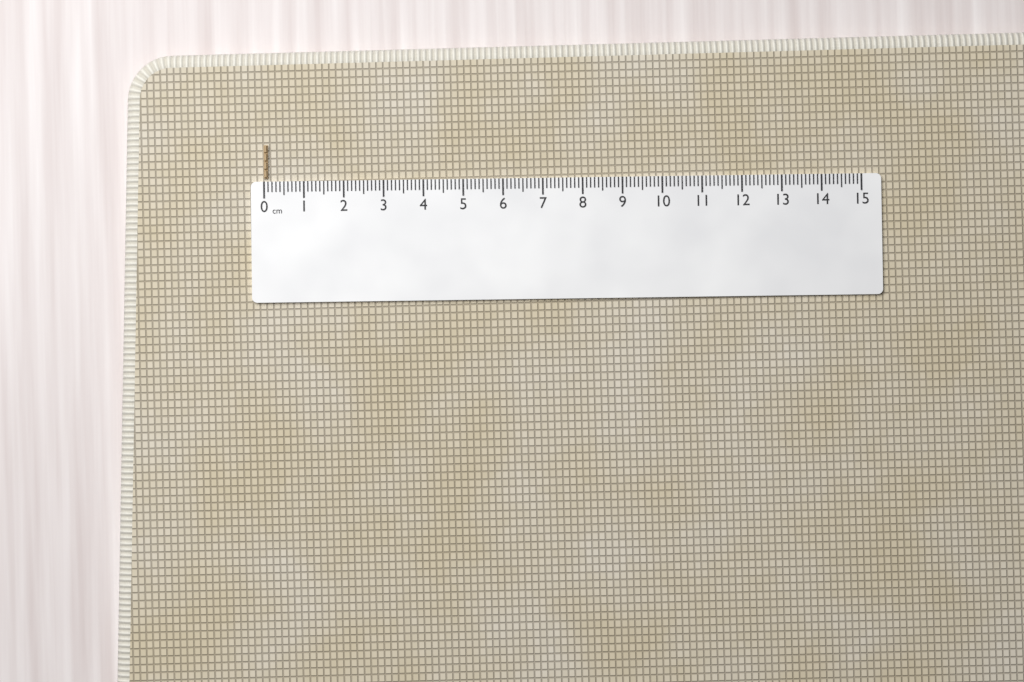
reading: 0.1 cm
